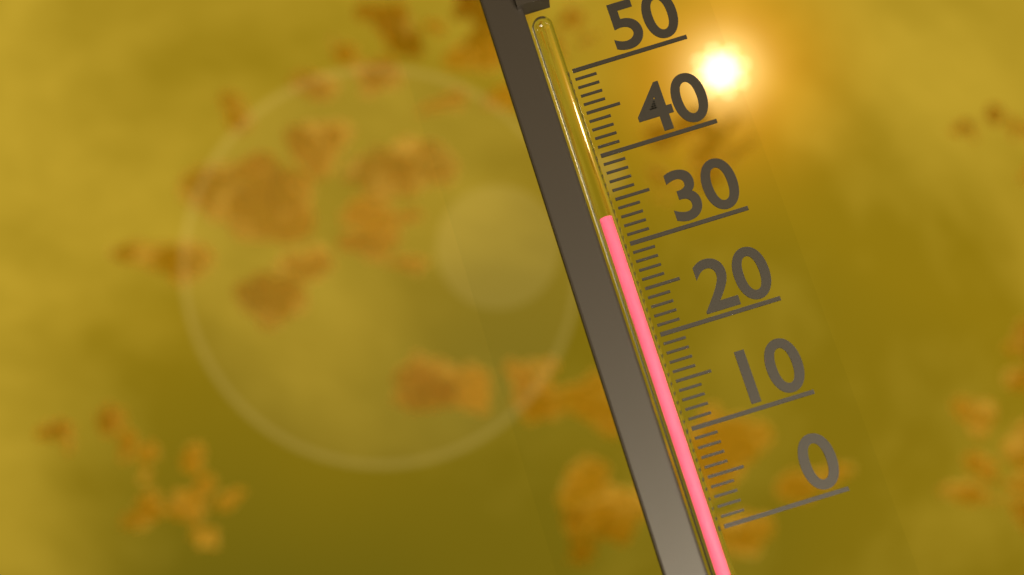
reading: 33 (no unit)
